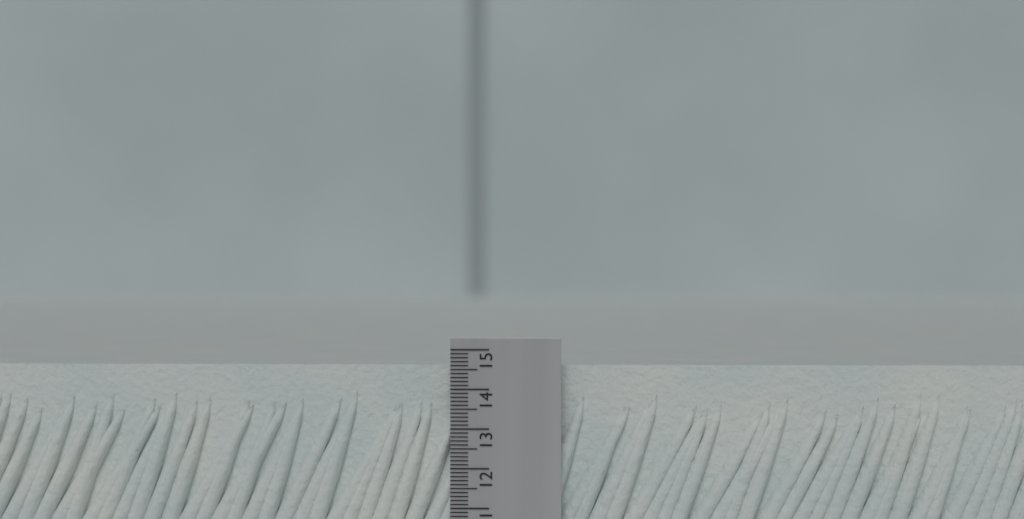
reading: 14.6 (no unit)
